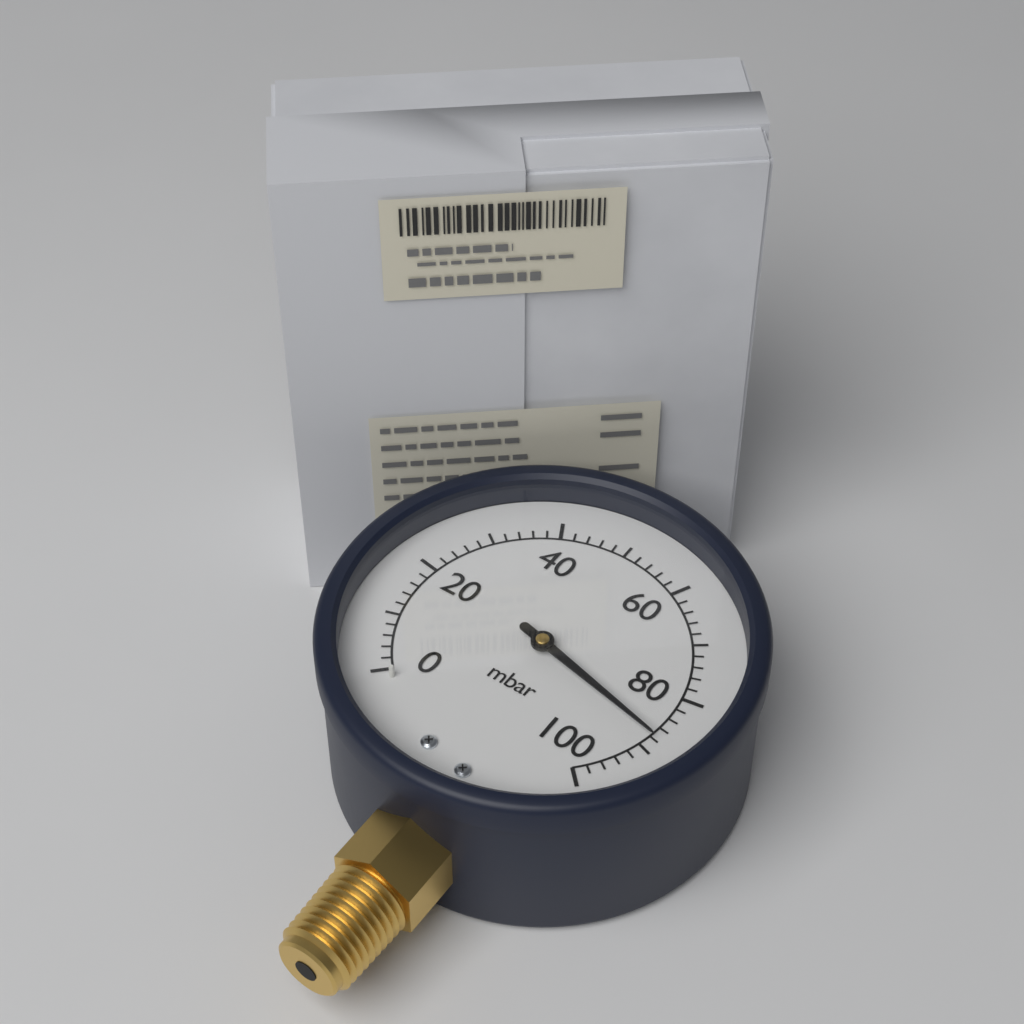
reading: 88 mbar
